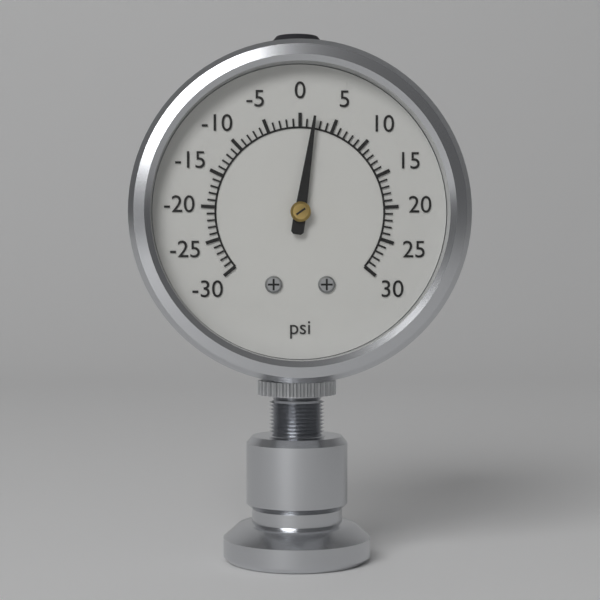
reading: 2 psi
